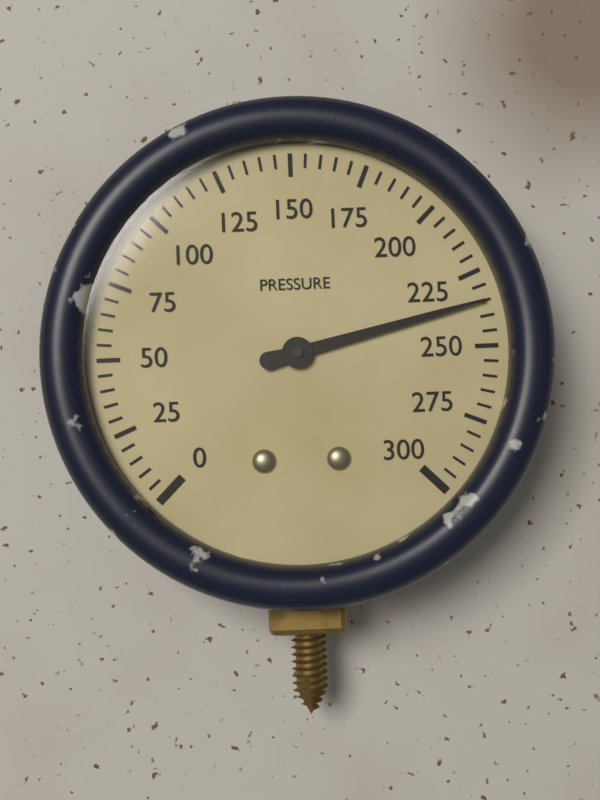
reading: 235 (no unit)
